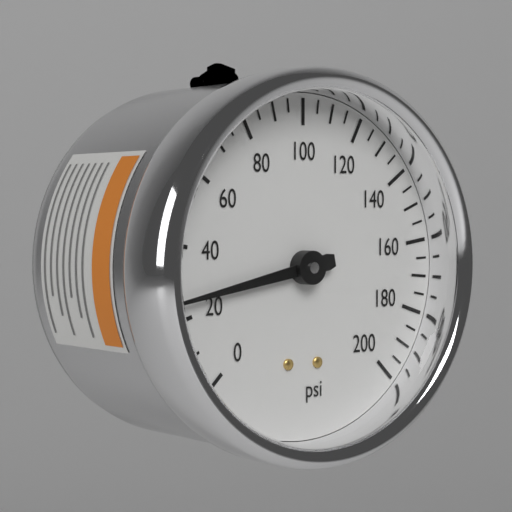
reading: 25 psi
